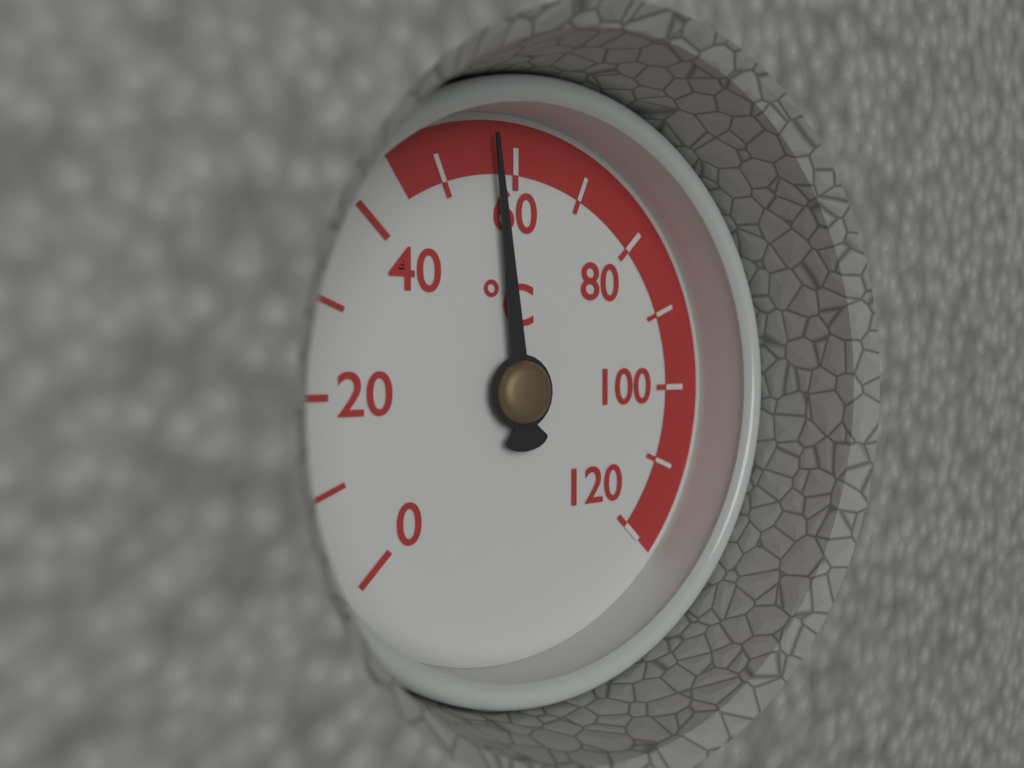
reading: 57 °C
